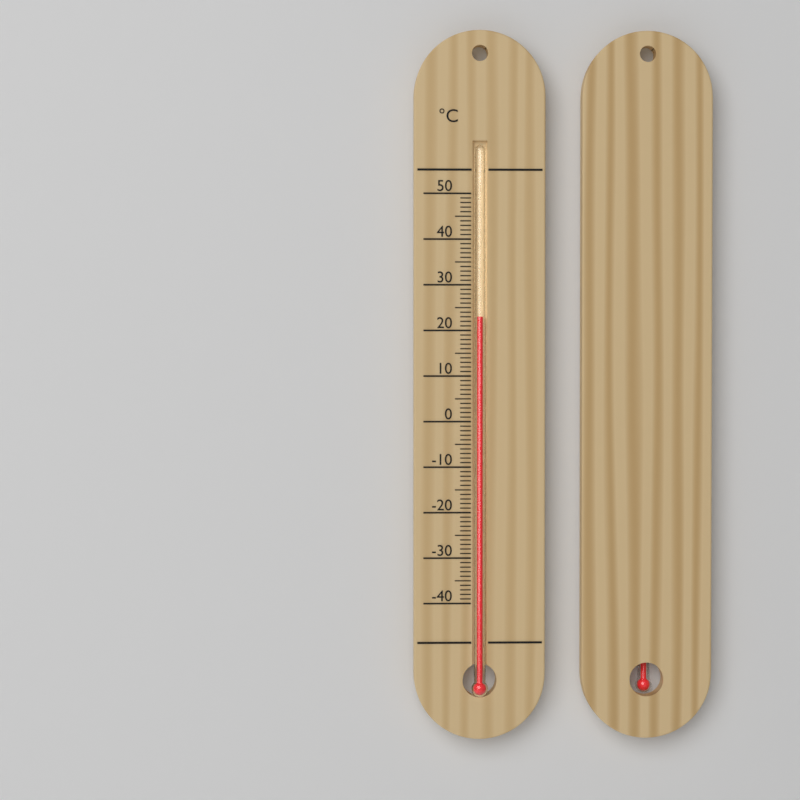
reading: 23 °C
